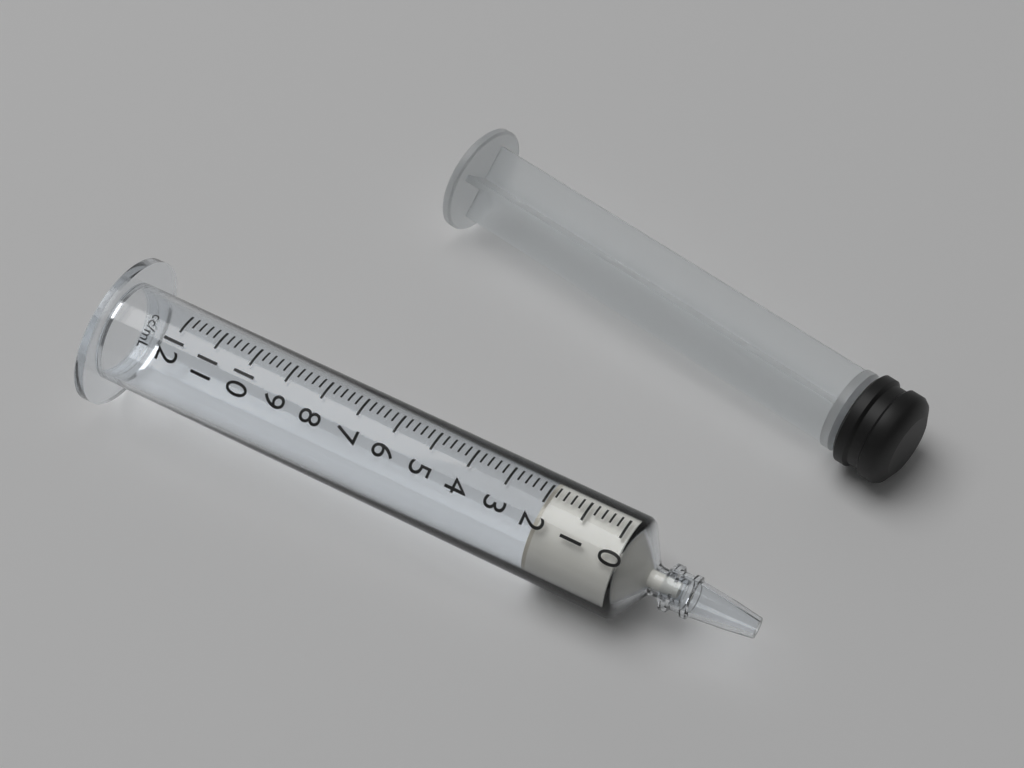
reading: 2.0 ml
